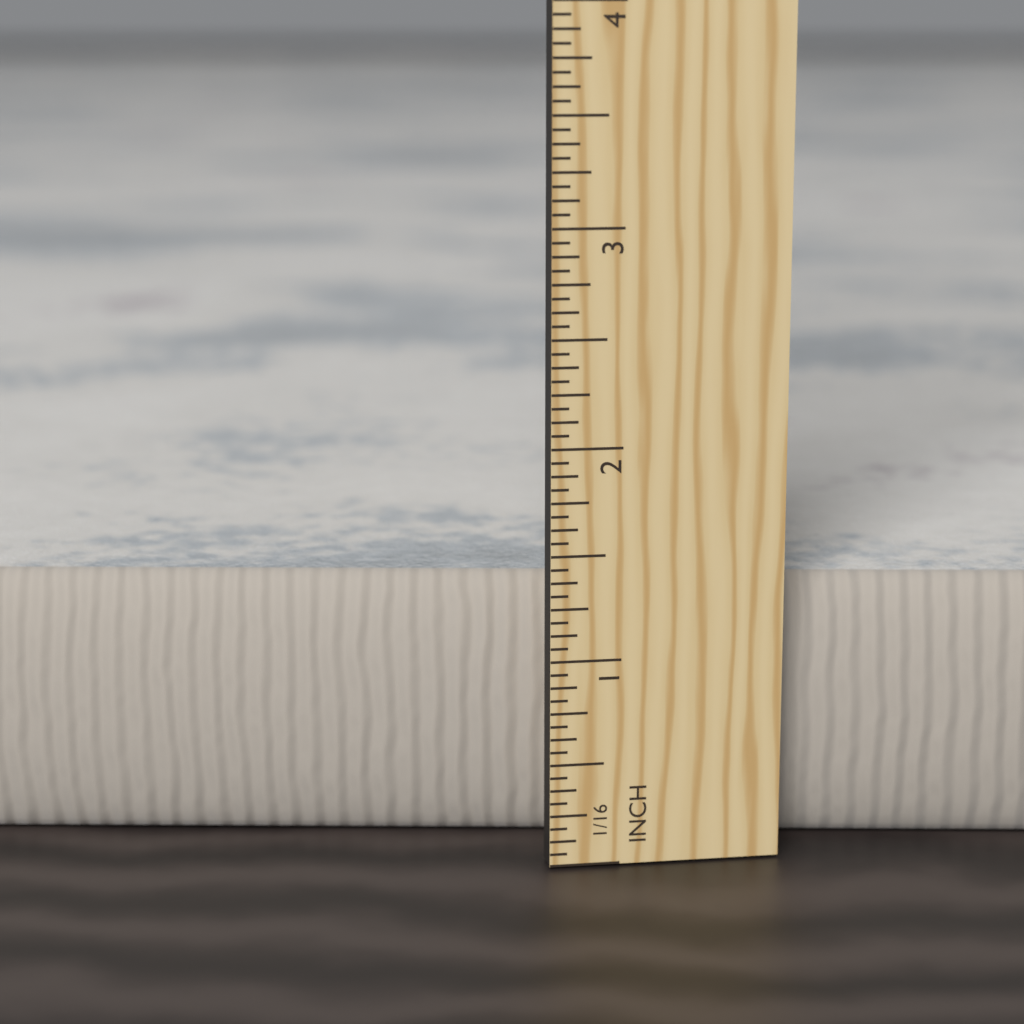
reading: 1.3125 in
